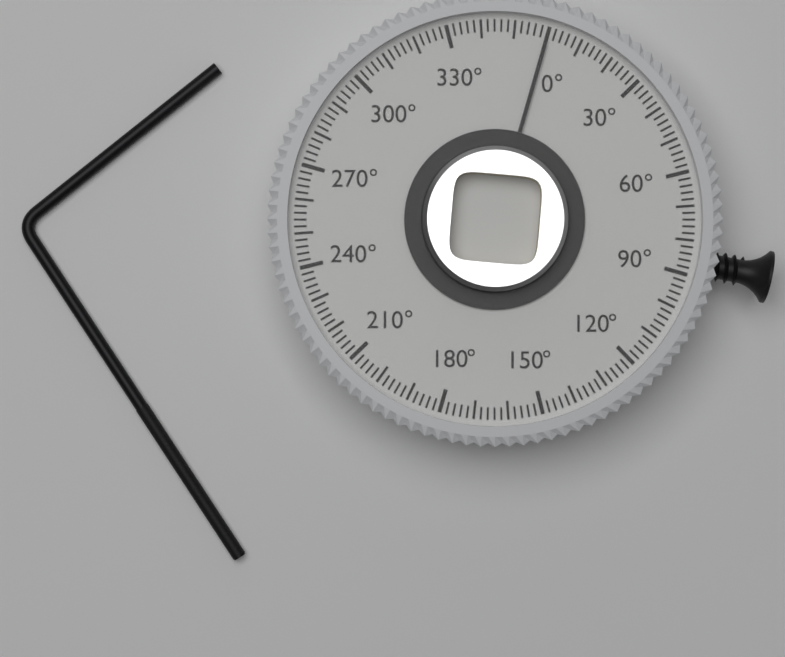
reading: 0 °
